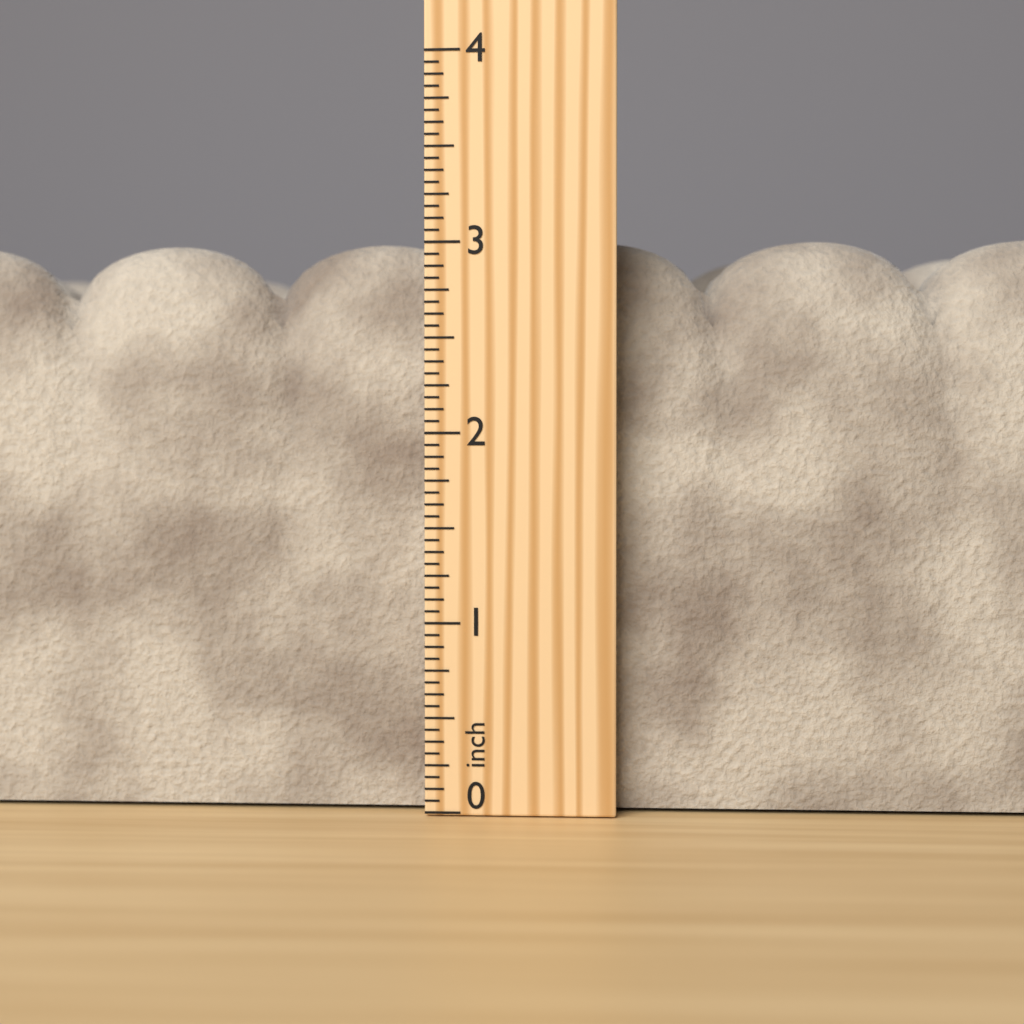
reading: 3.0625 inch
